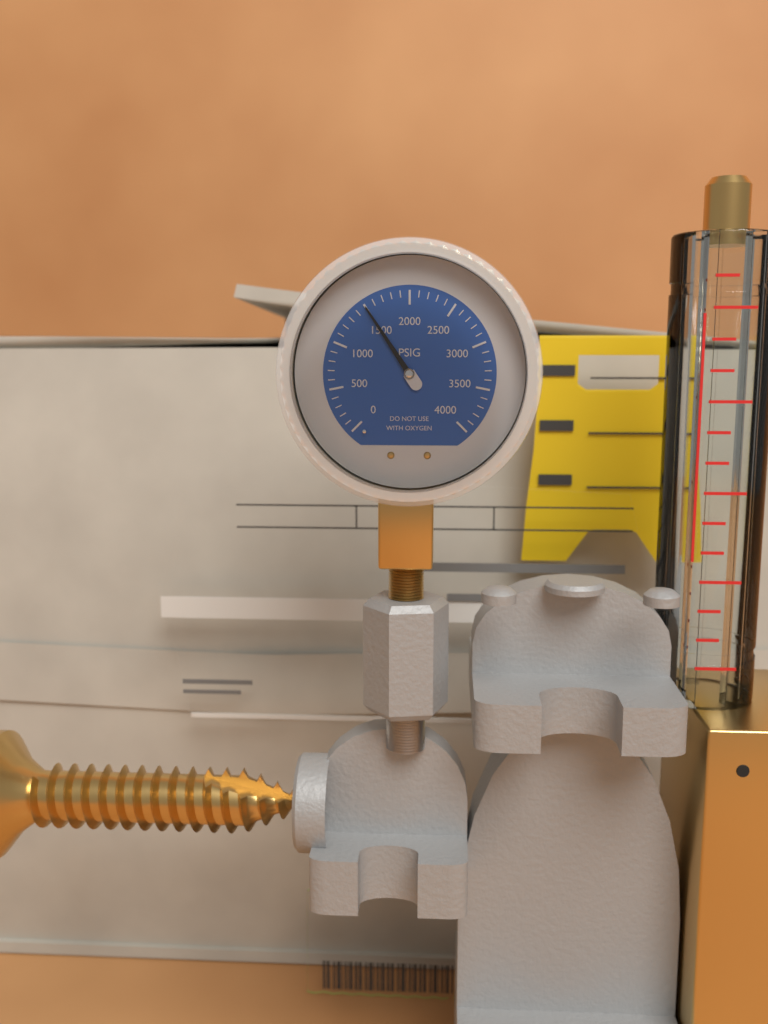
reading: 1500 psi
